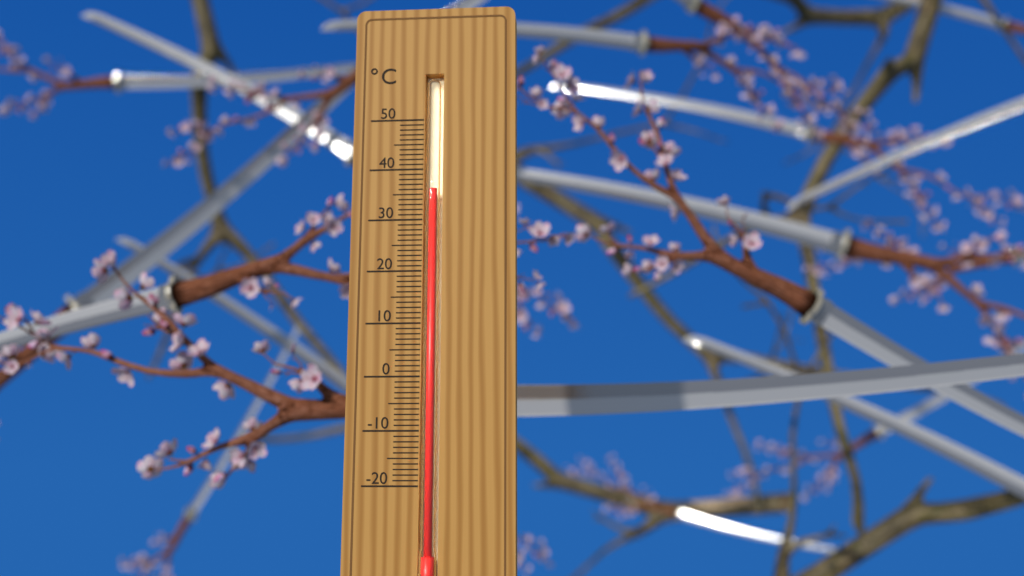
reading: 36 °C
